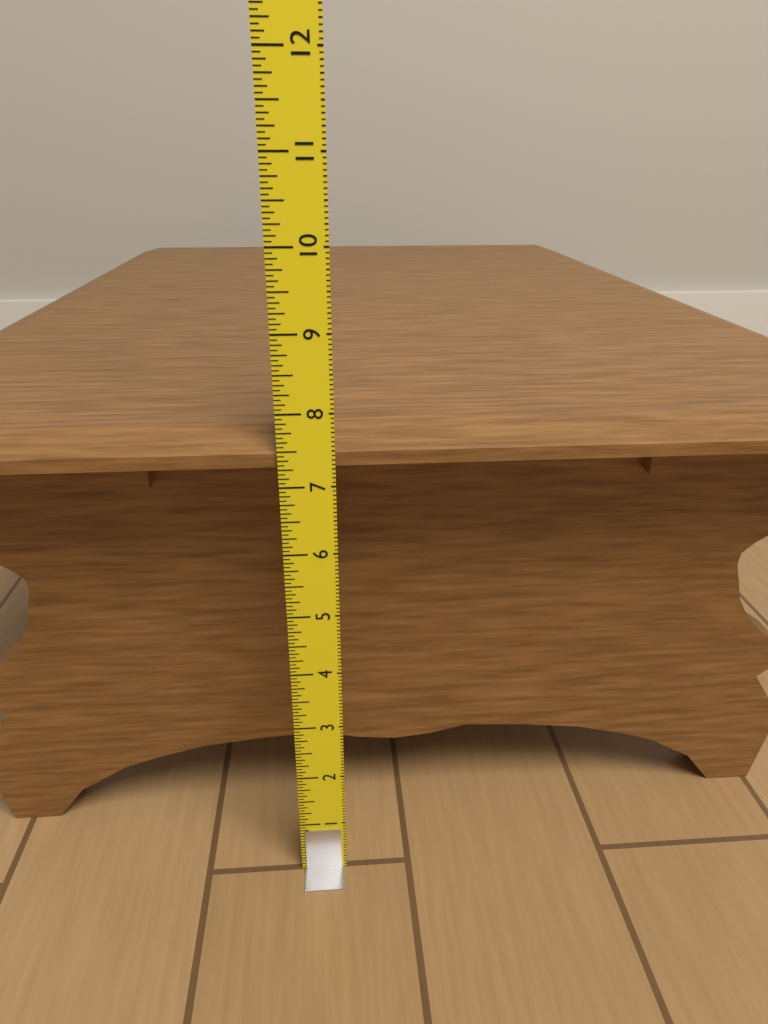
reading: 7.6875 in
